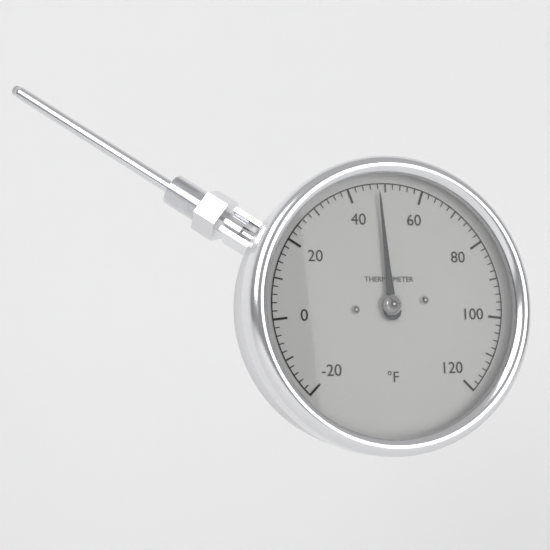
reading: 48 °F
